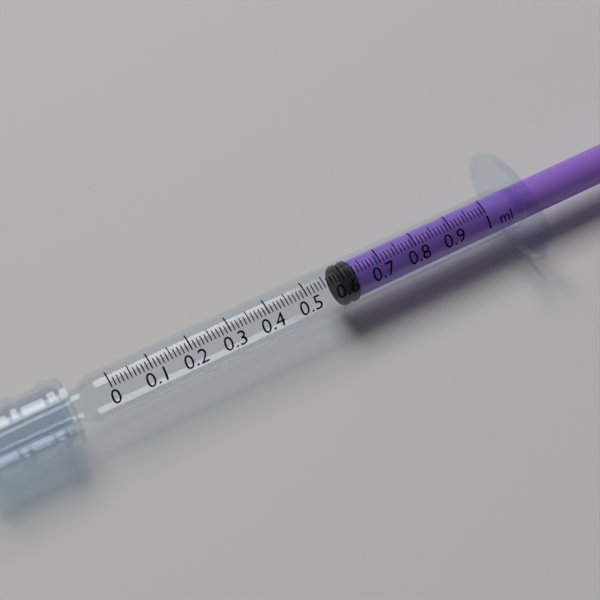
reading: 0.59 ml
